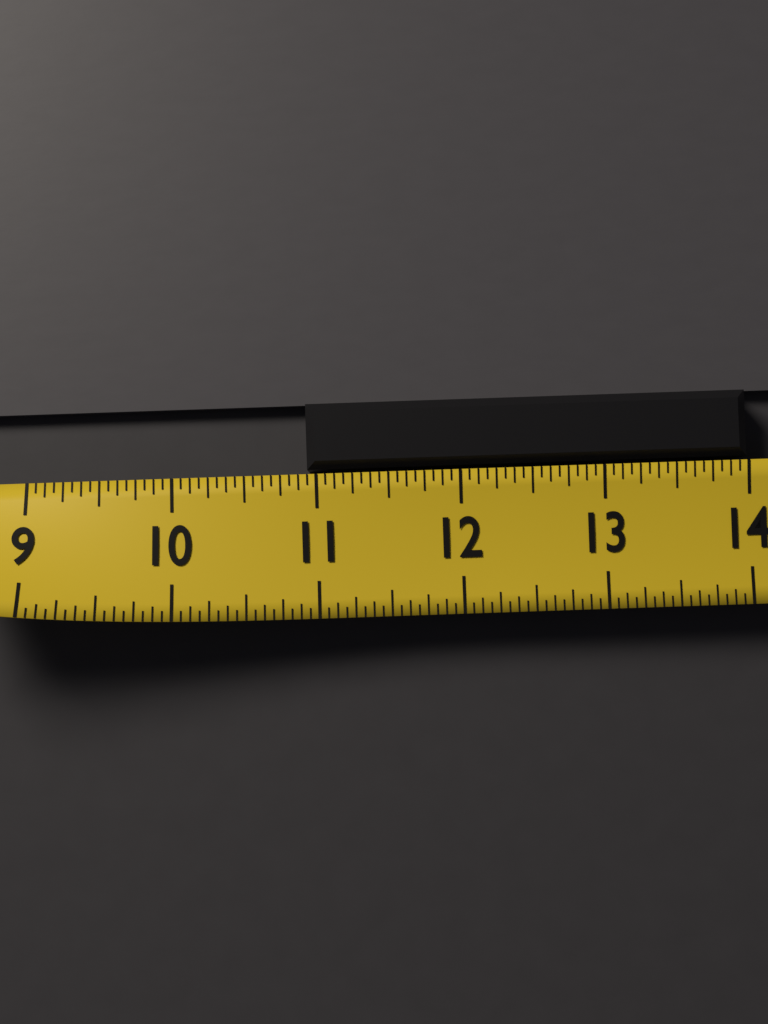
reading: 10.9375 (no unit)
